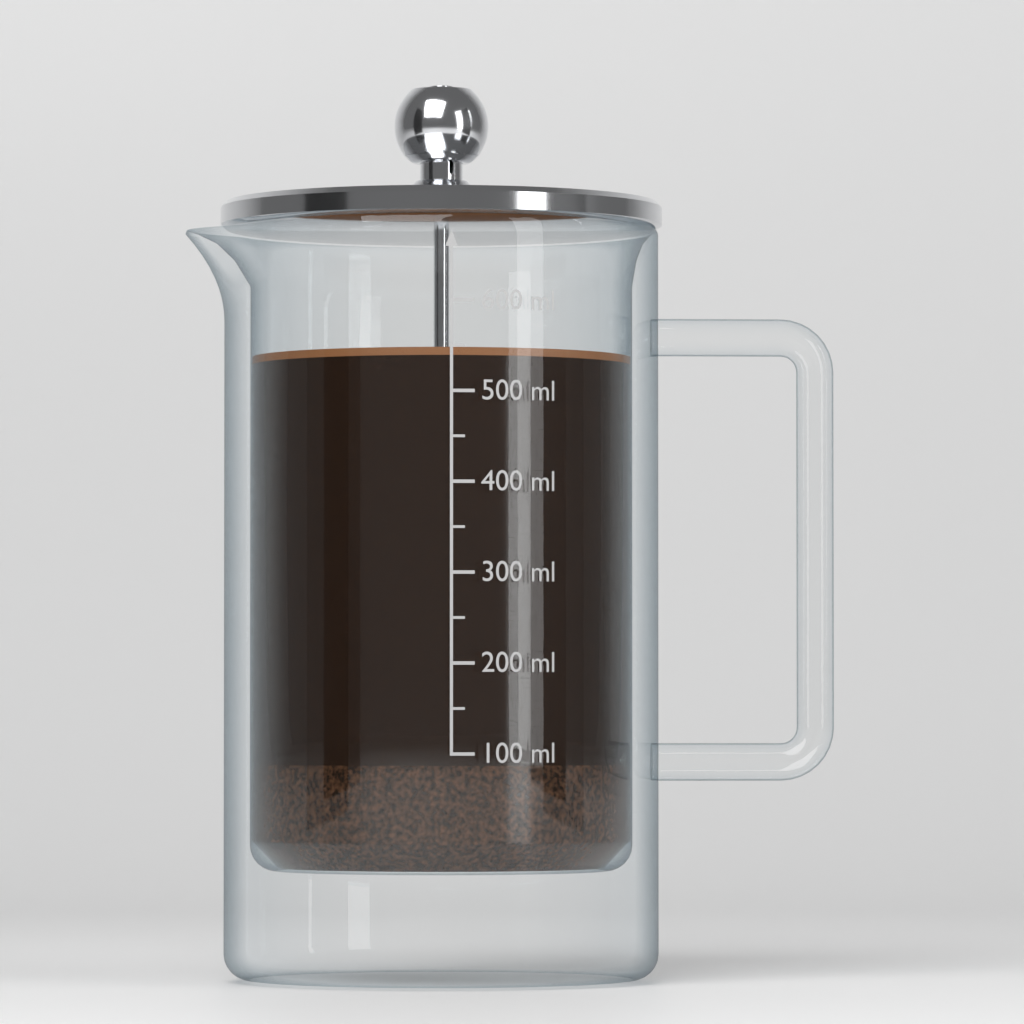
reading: 550 ml
